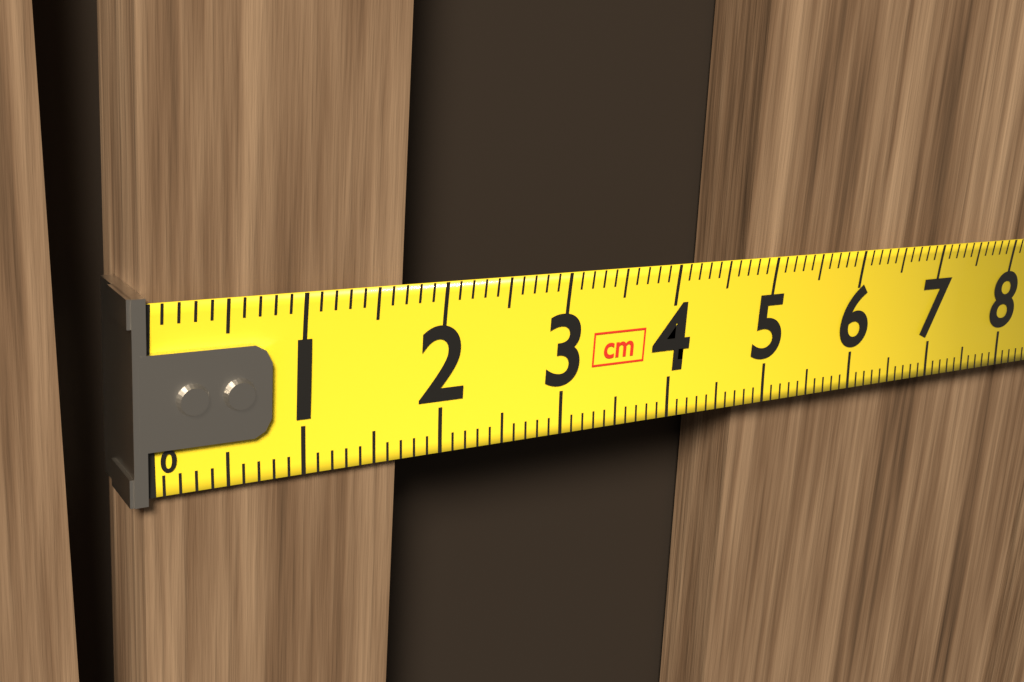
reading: 1.7 cm
